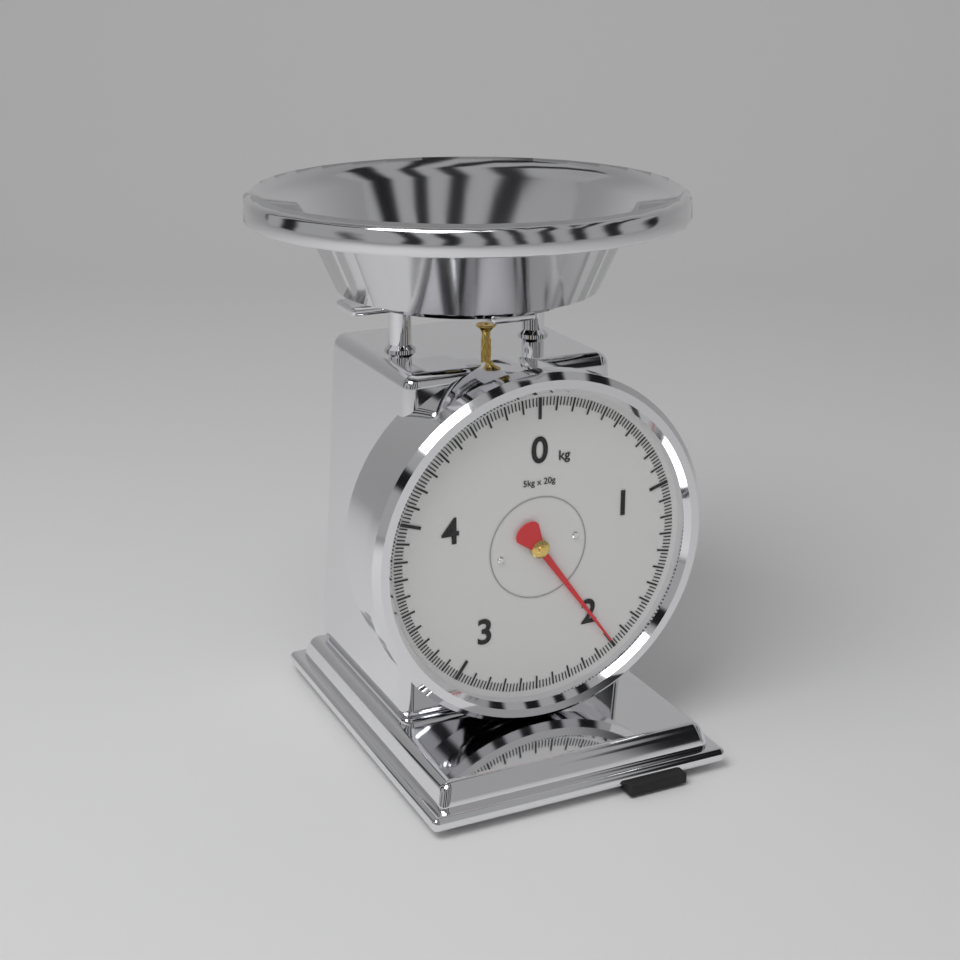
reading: 2.00 kg
